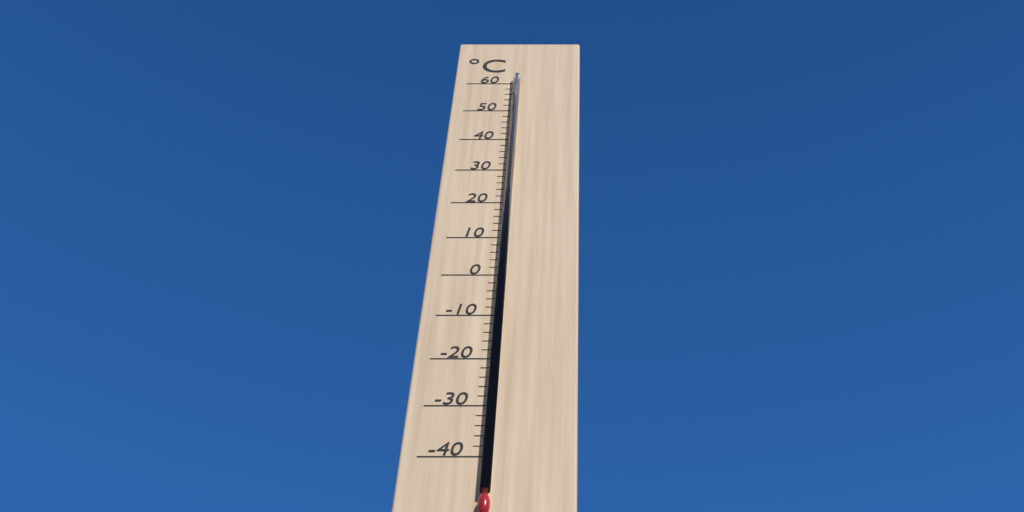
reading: 57 °C
